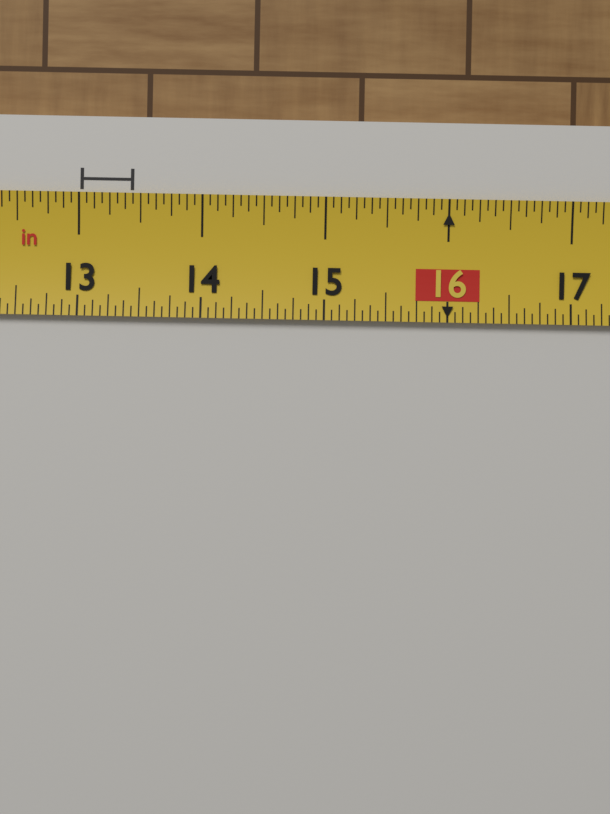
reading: 13.4375 in
